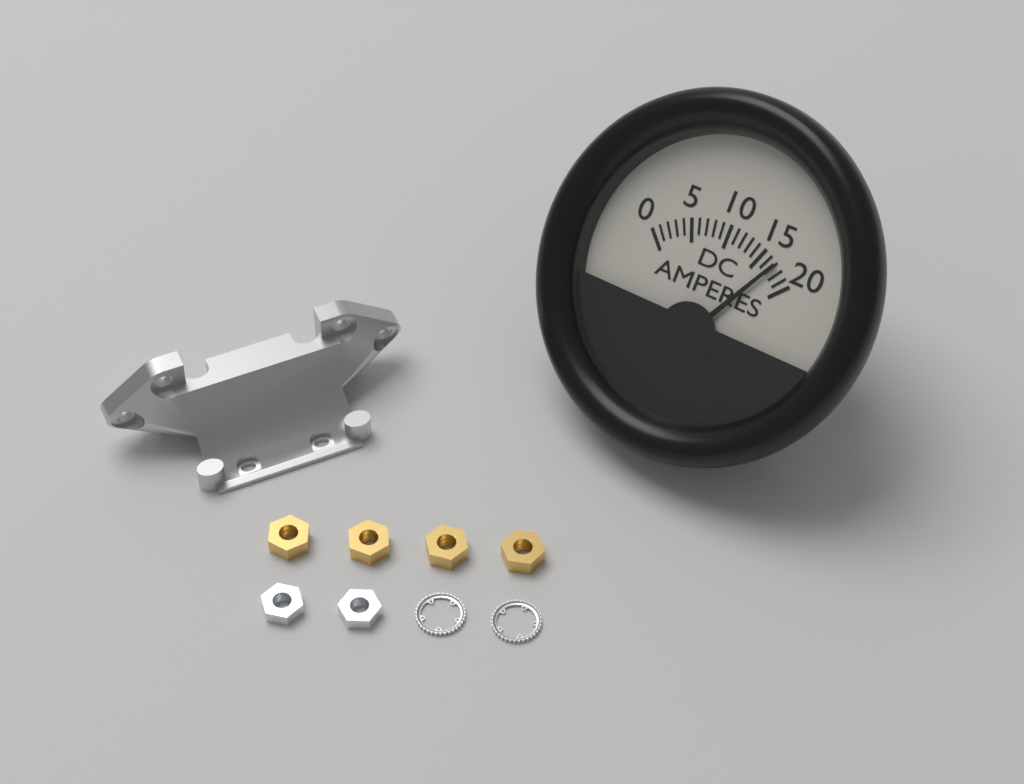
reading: 17 A
